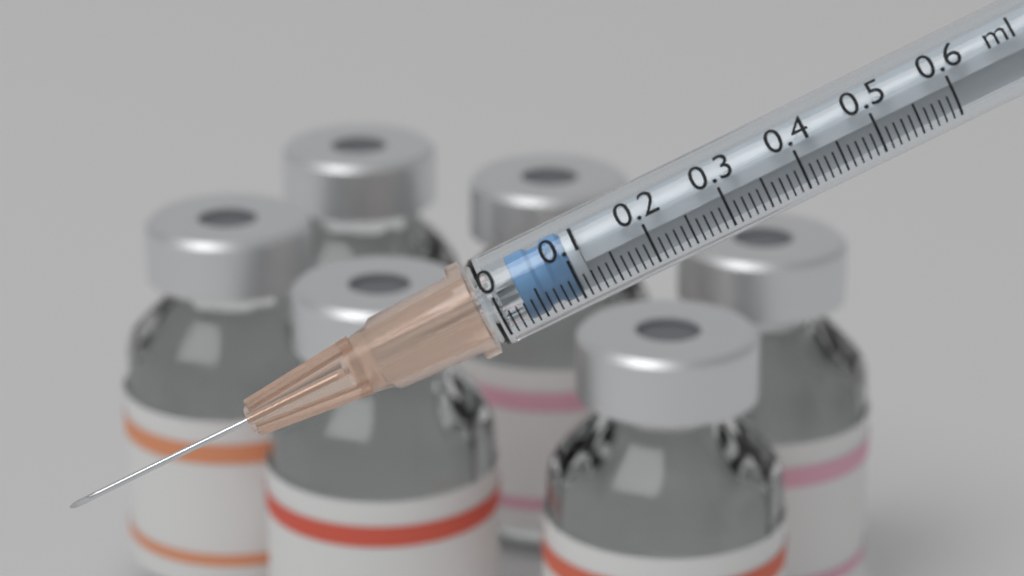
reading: 0.03 ml
